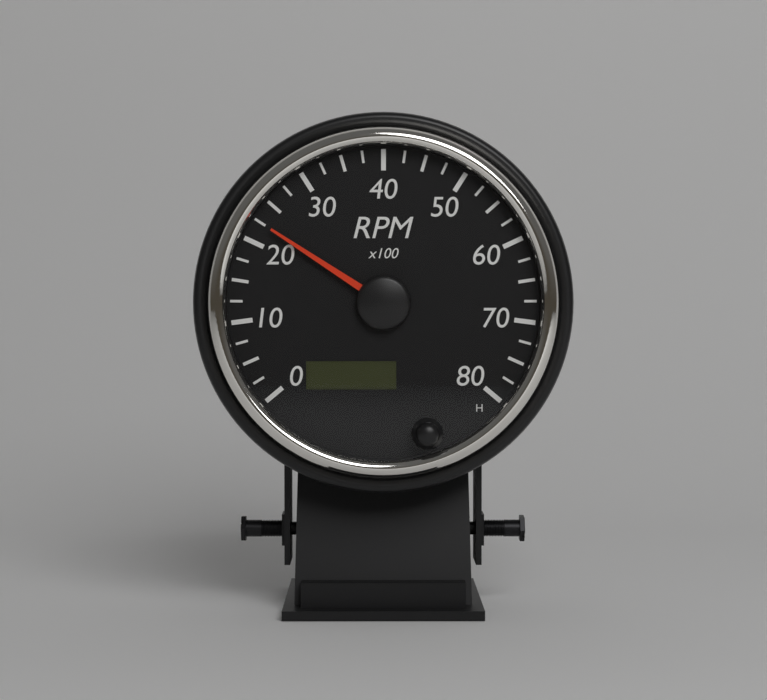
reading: 2250 RPM
